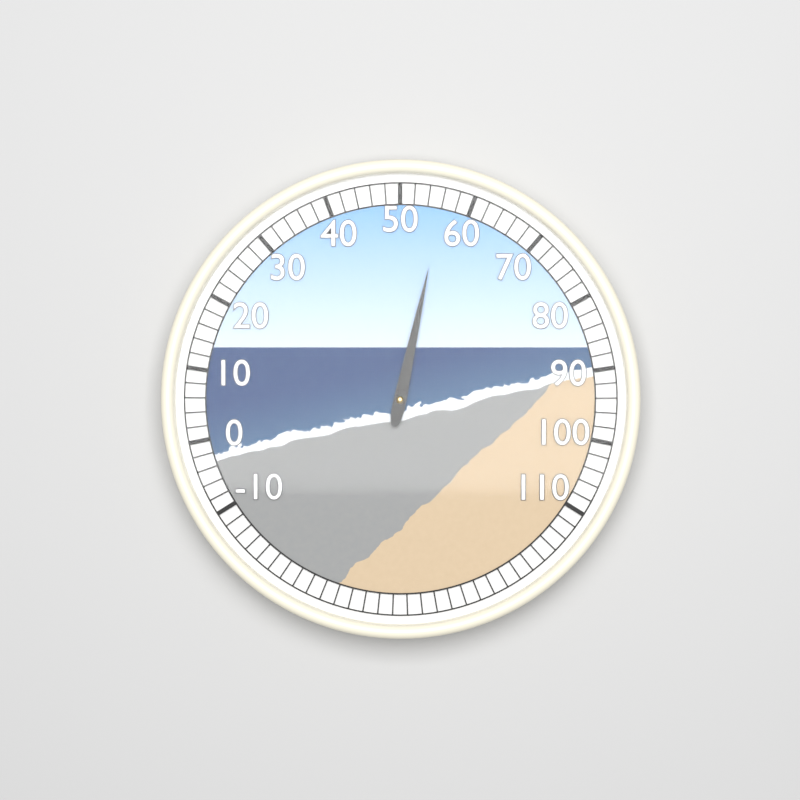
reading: 56 (no unit)
